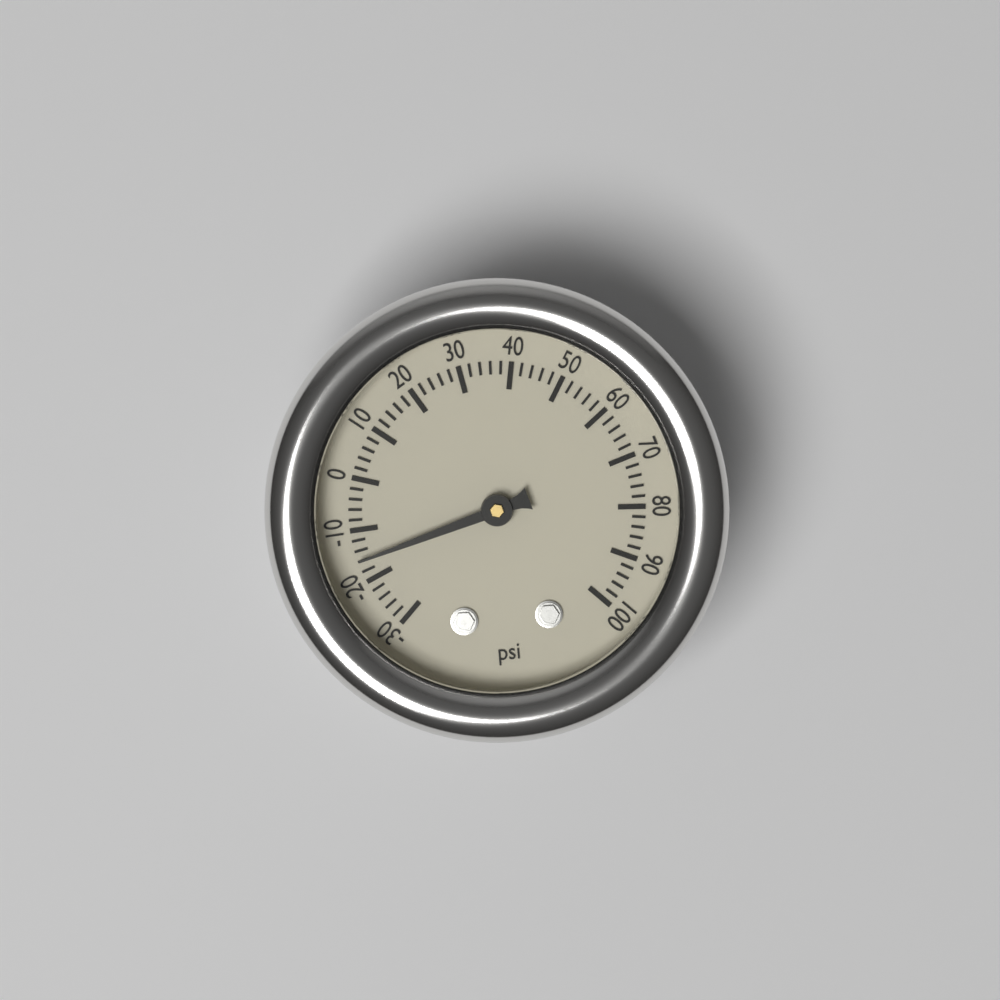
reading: -16 psi
